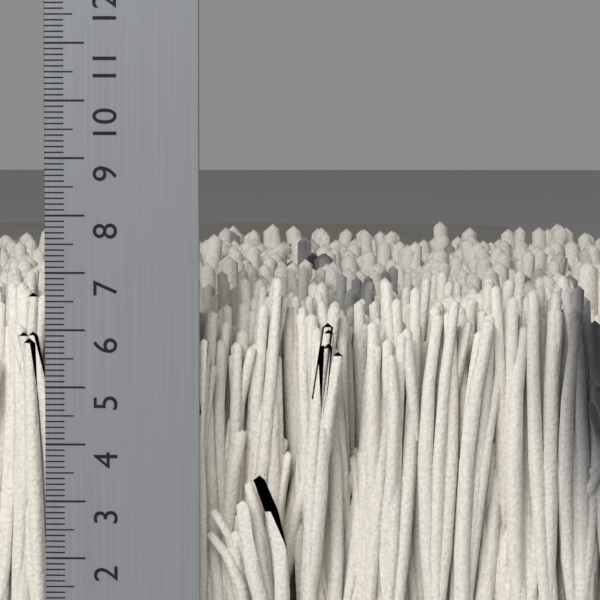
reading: 7.0 cm
